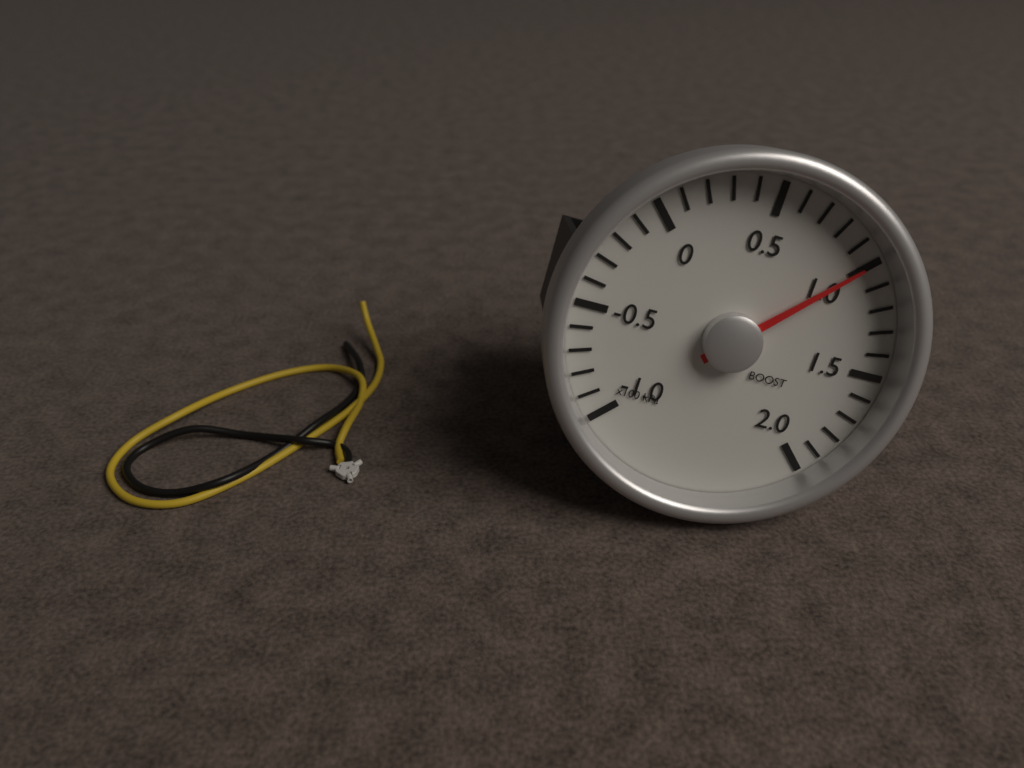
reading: 100 kPa
